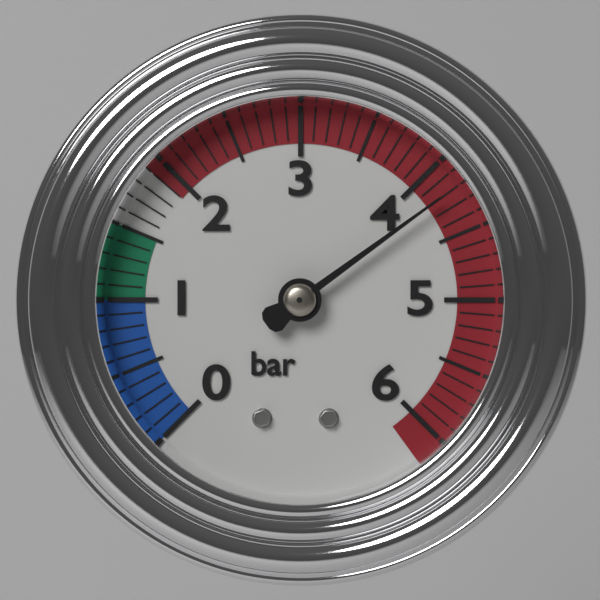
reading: 4.2 bar
